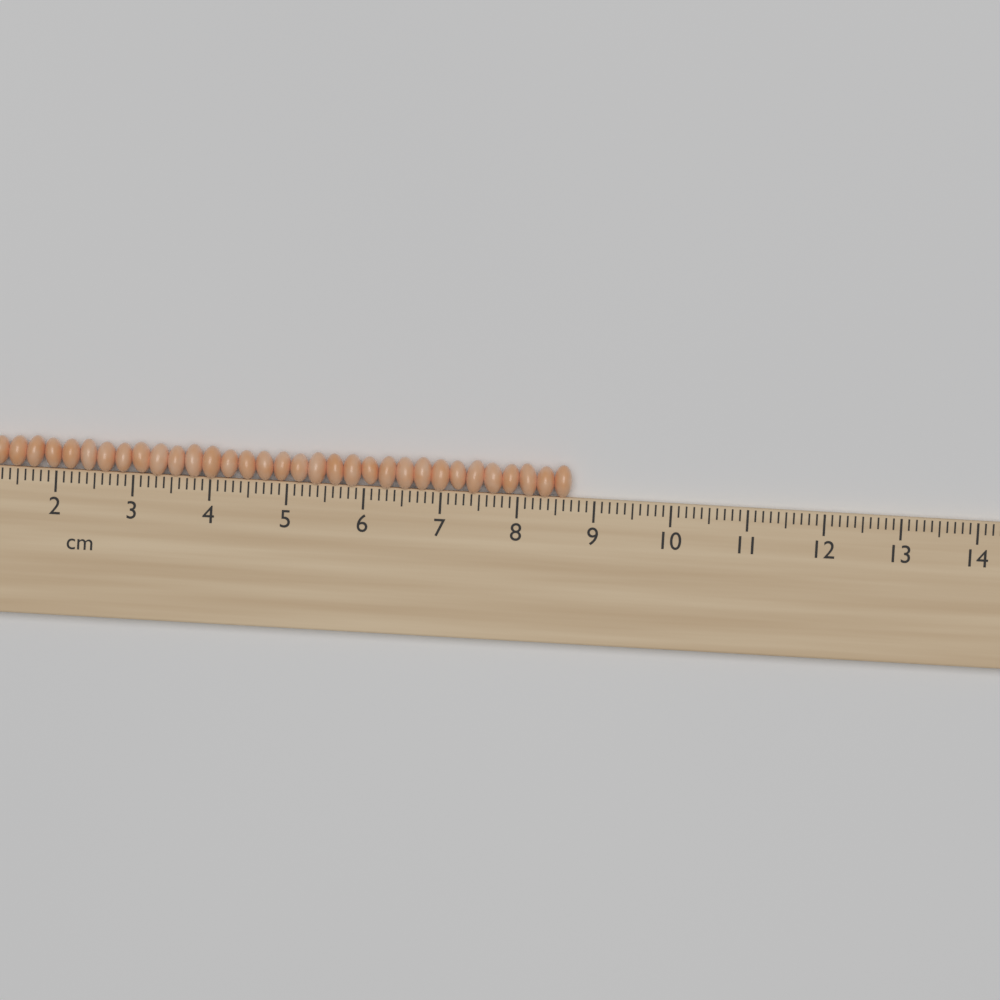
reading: 8.7 cm
